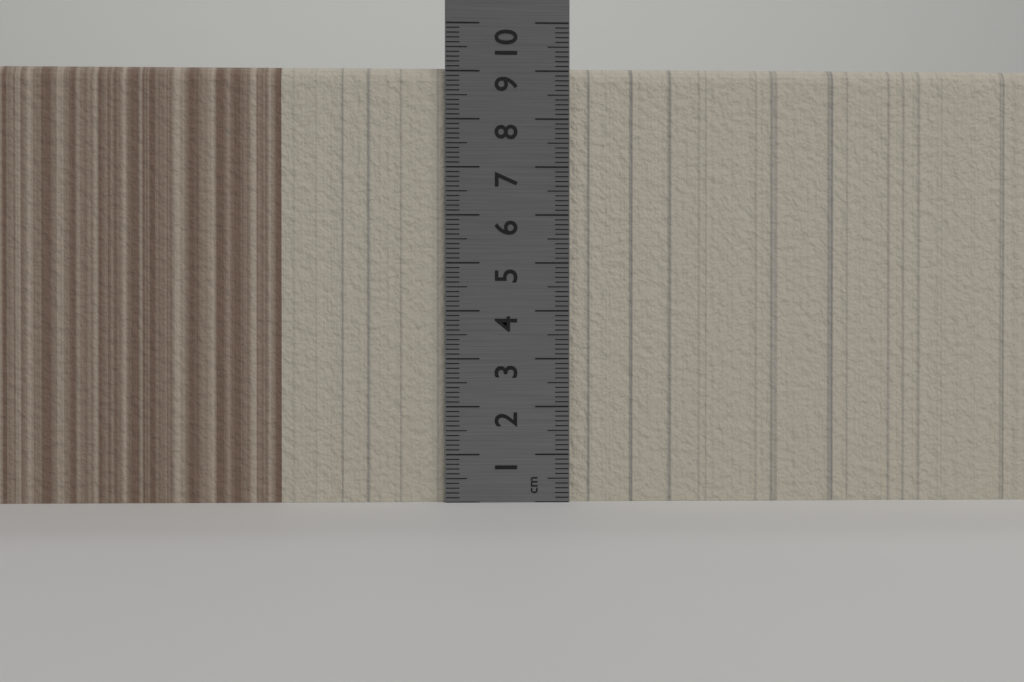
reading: 9.1 cm
